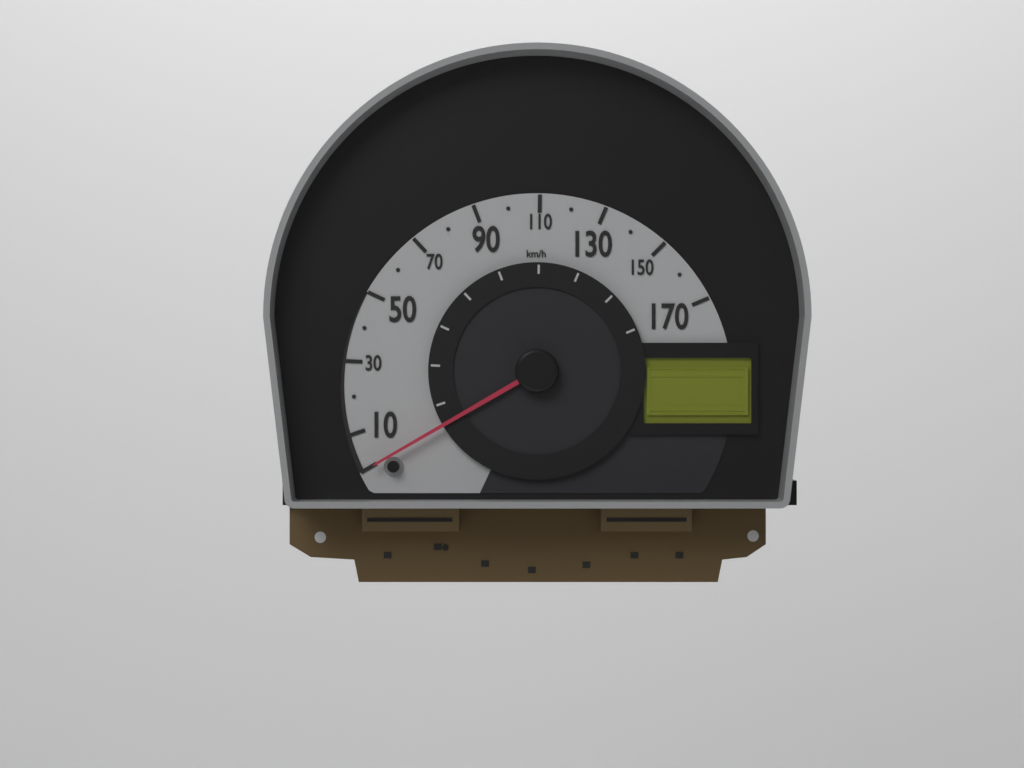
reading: 0 km/h
